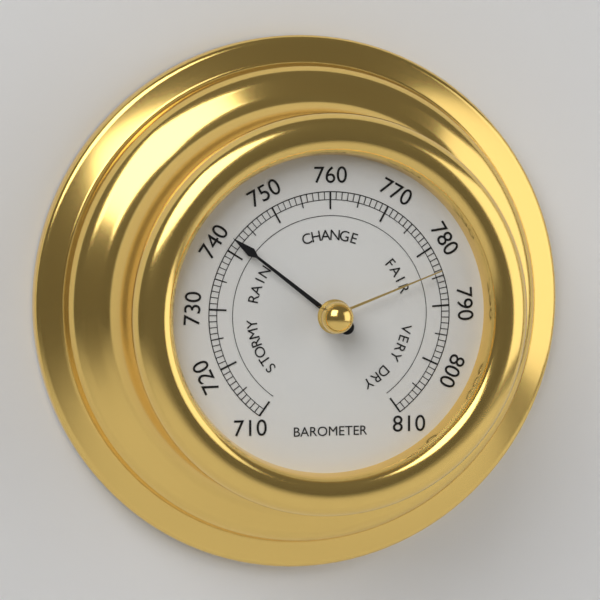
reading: 742 (no unit)
